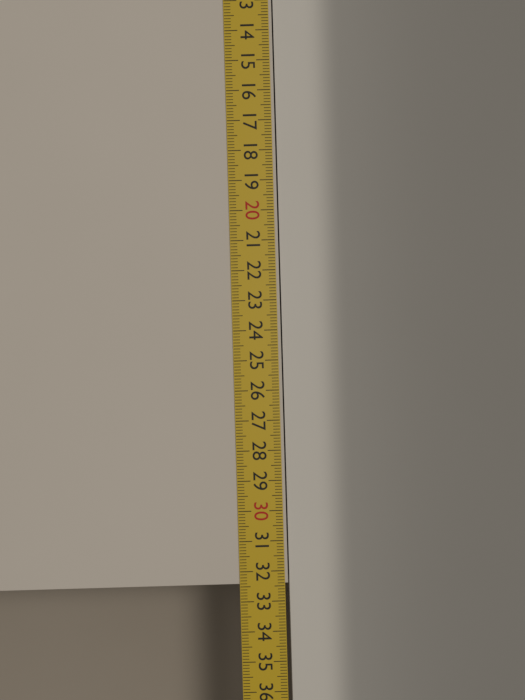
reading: 32.4 cm
